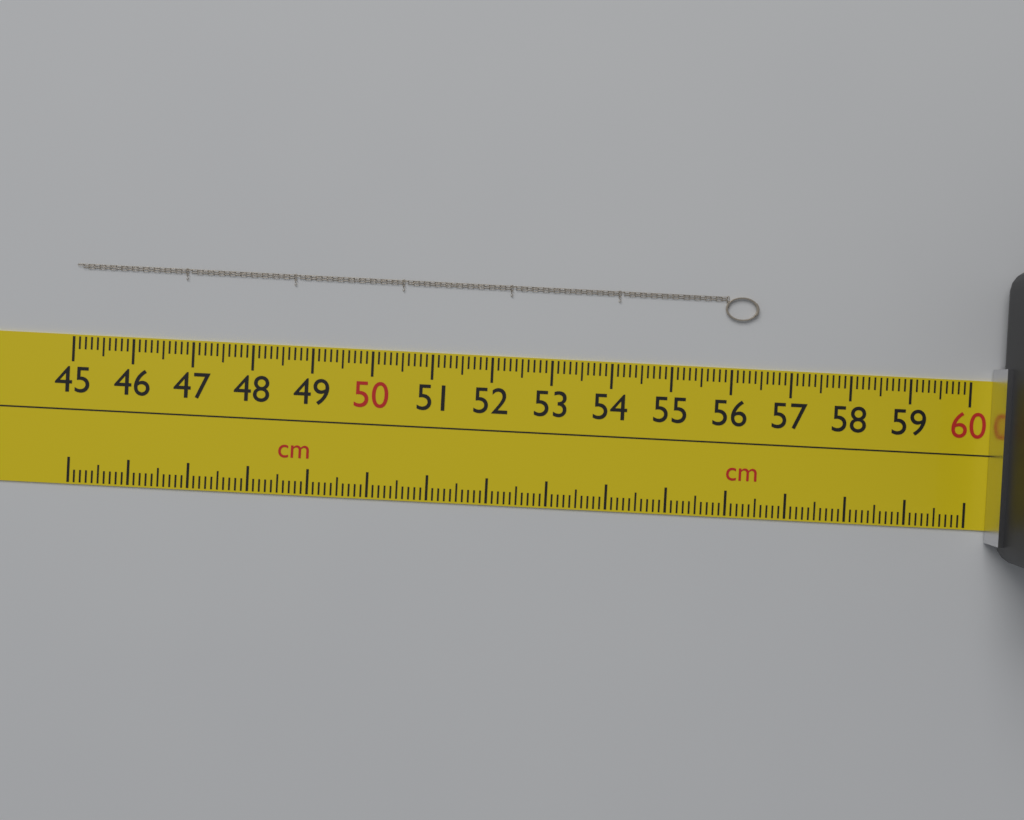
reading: 56.4 cm
